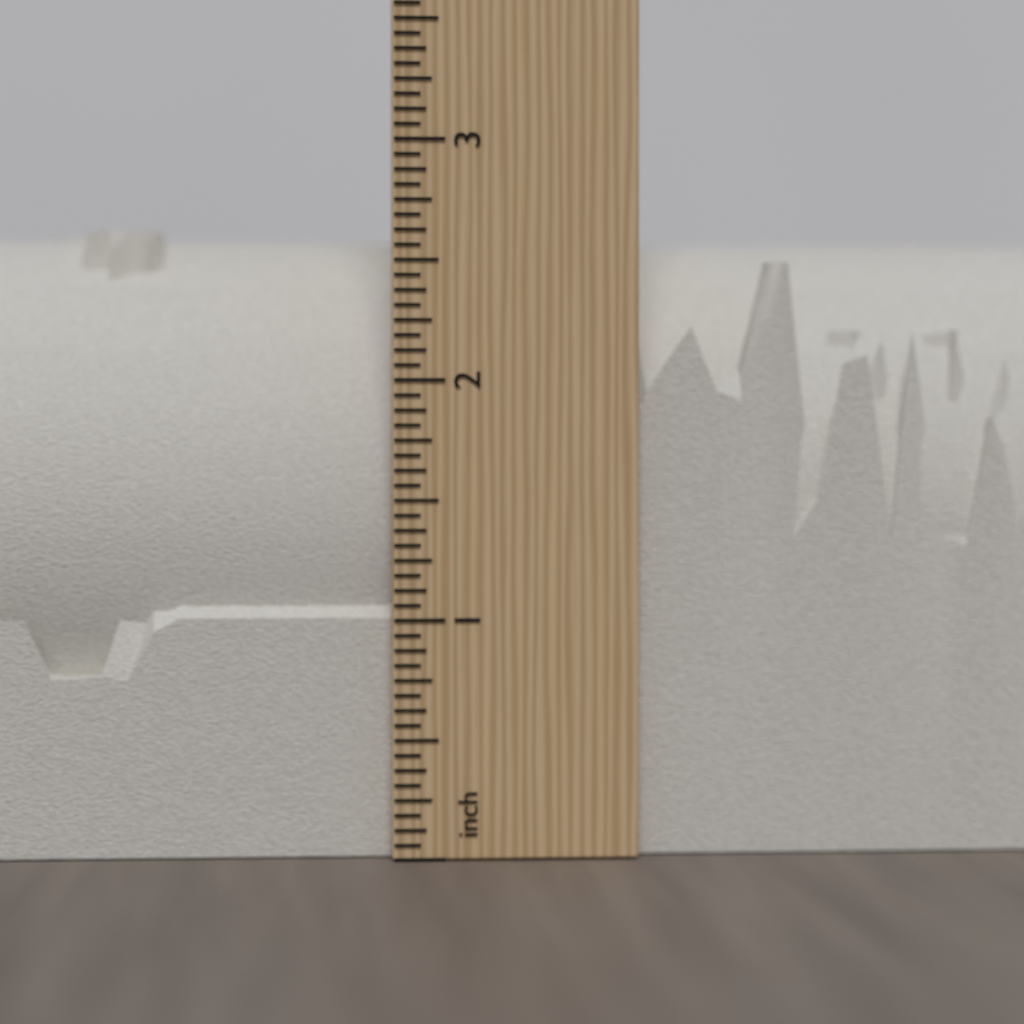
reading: 2.6875 inch
